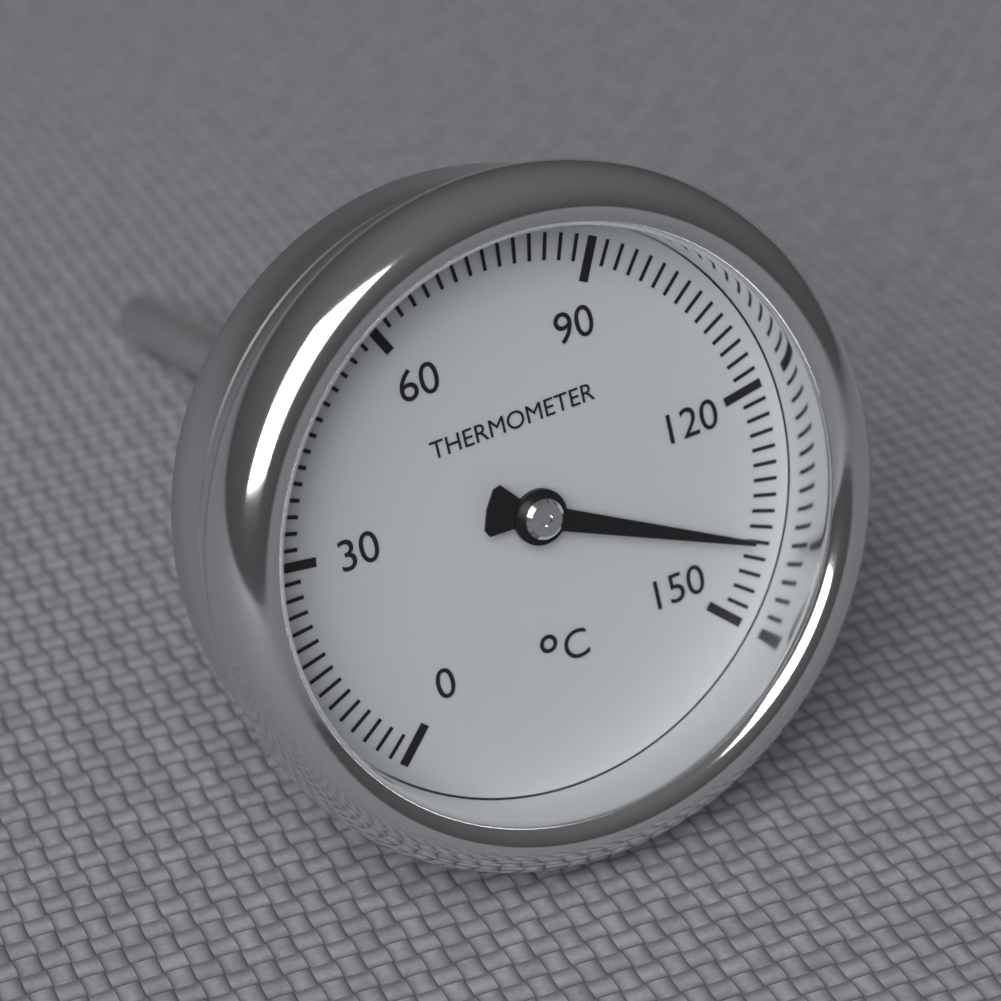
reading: 140 °C
